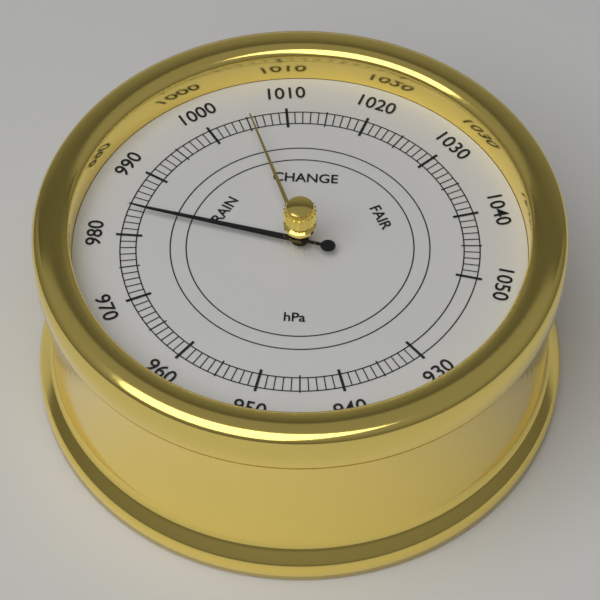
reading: 984 hPa
